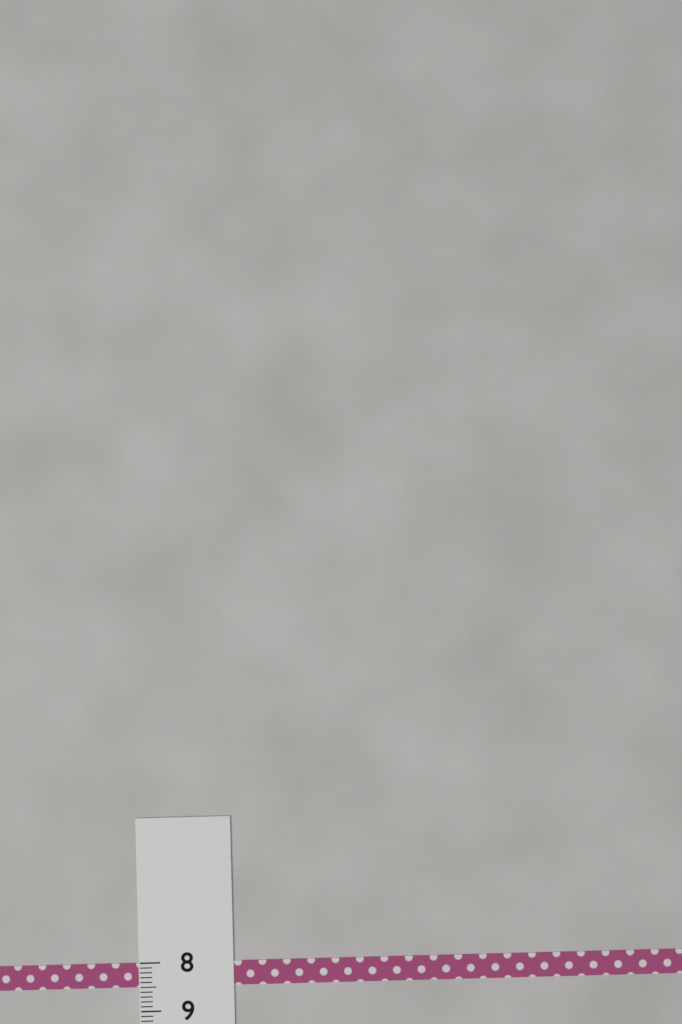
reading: 8.5 (no unit)
